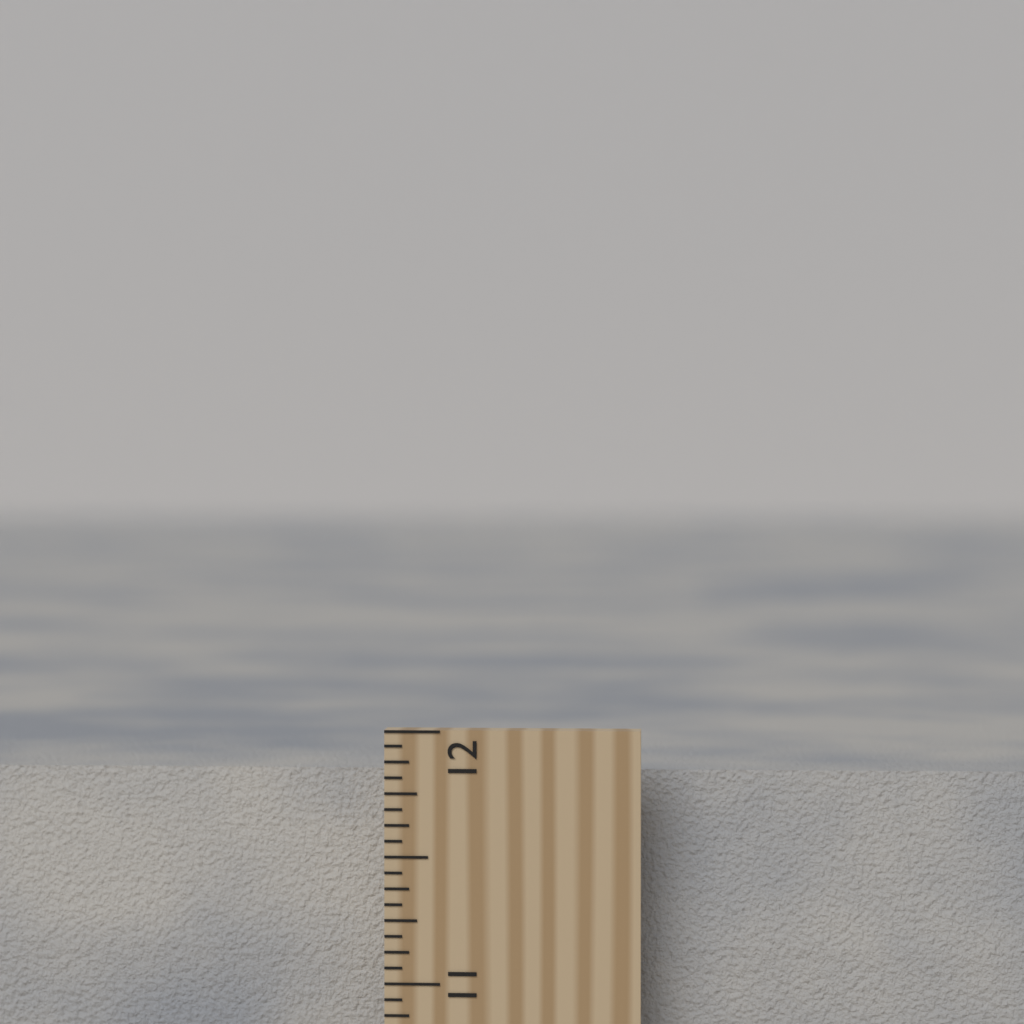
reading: 11.8125 inch
